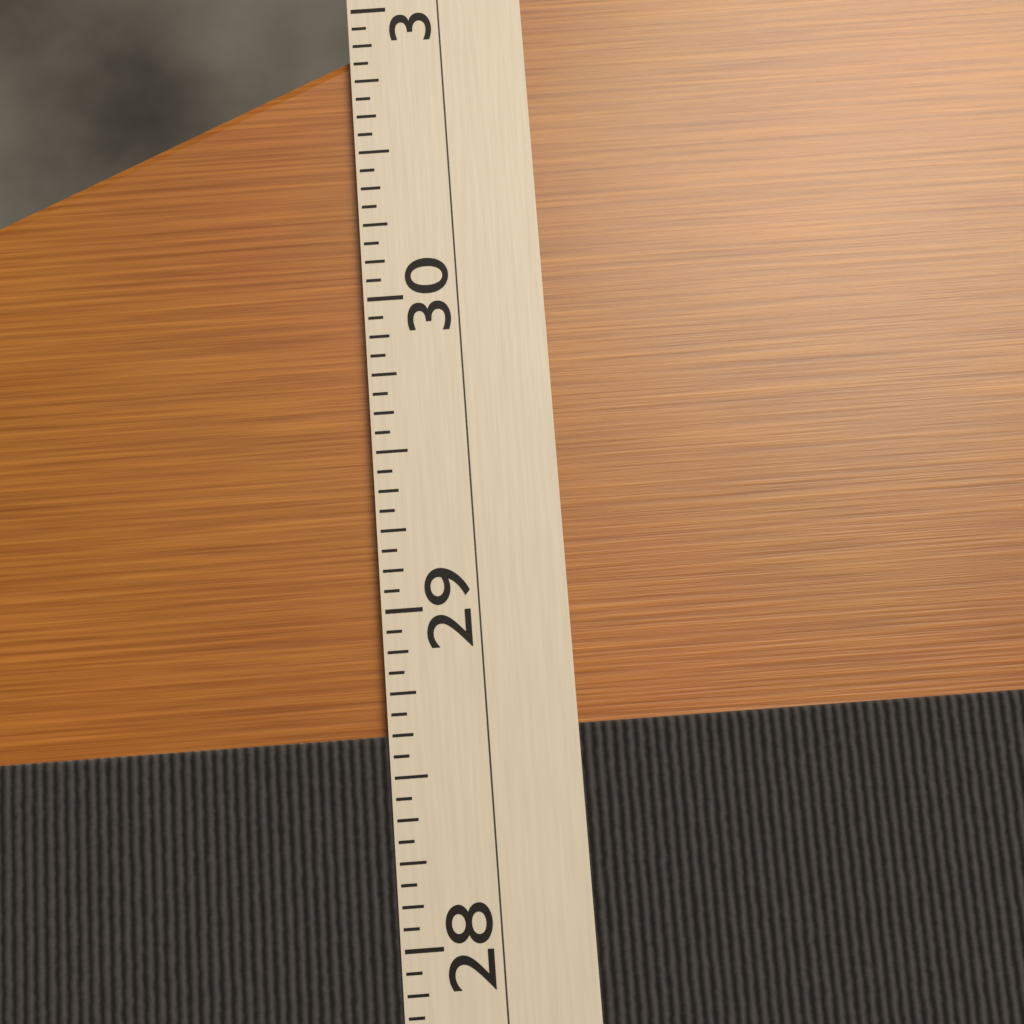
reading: 28.6250 (no unit)
